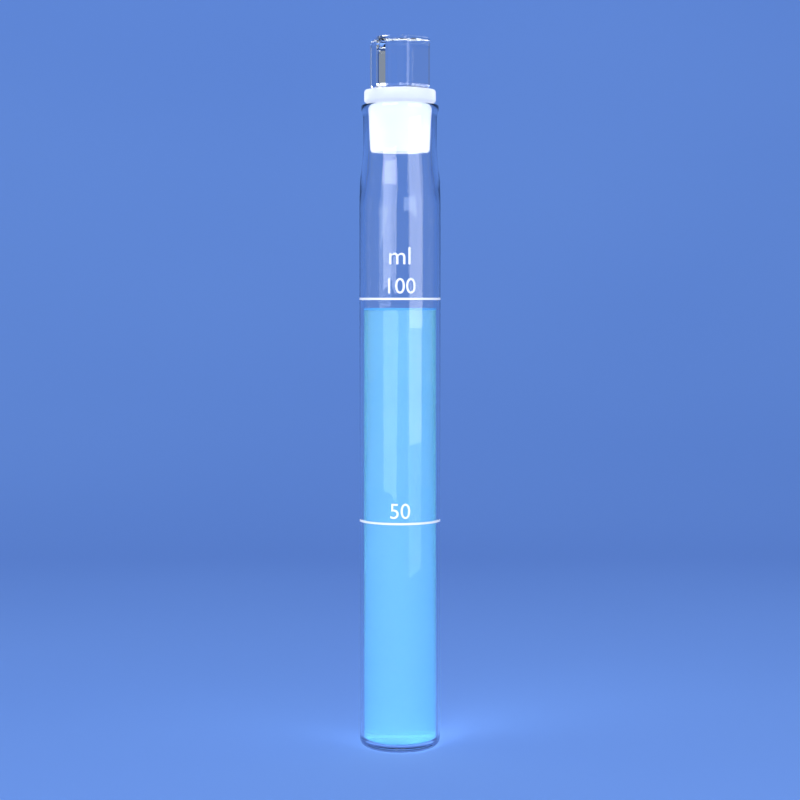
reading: 98 ml
